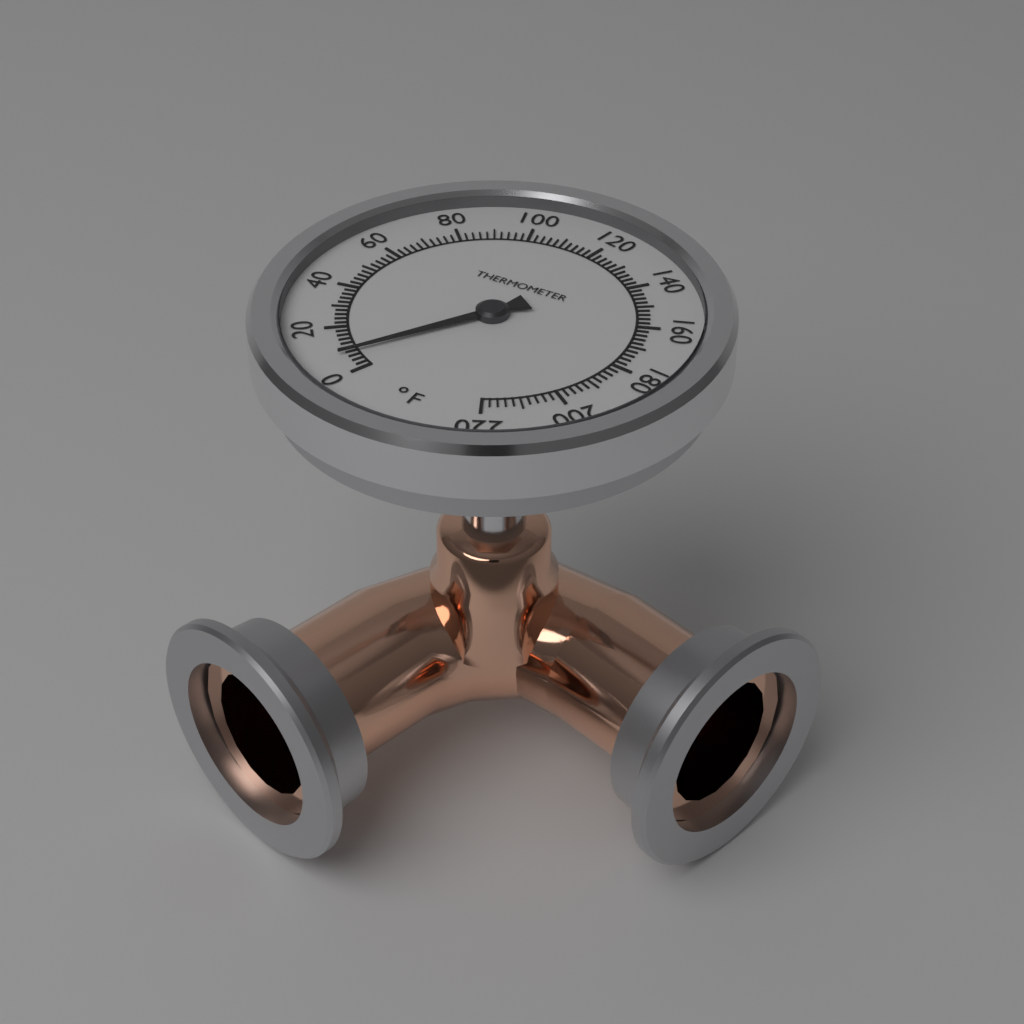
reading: 8 °F
